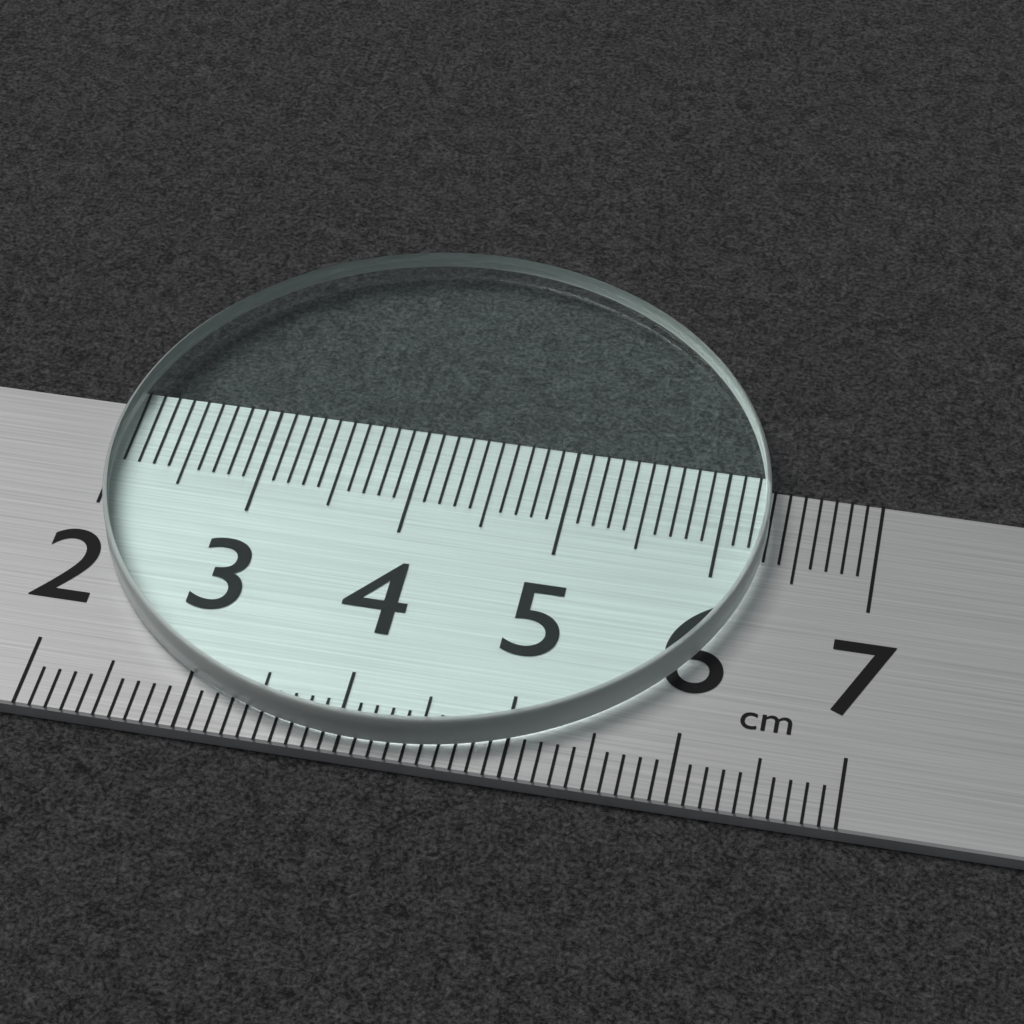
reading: 6.3 cm
